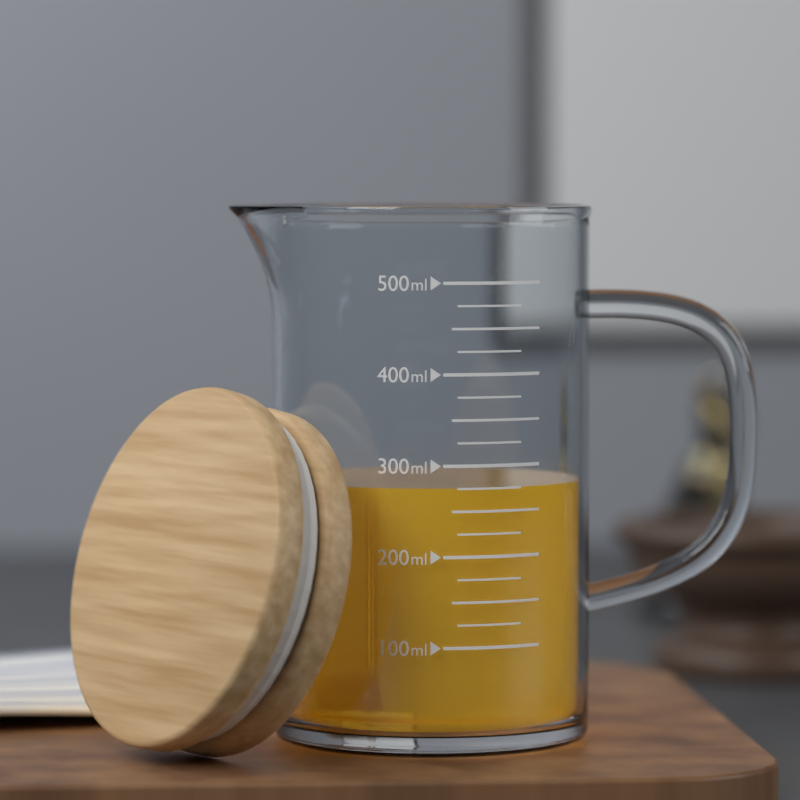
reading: 275 ml
